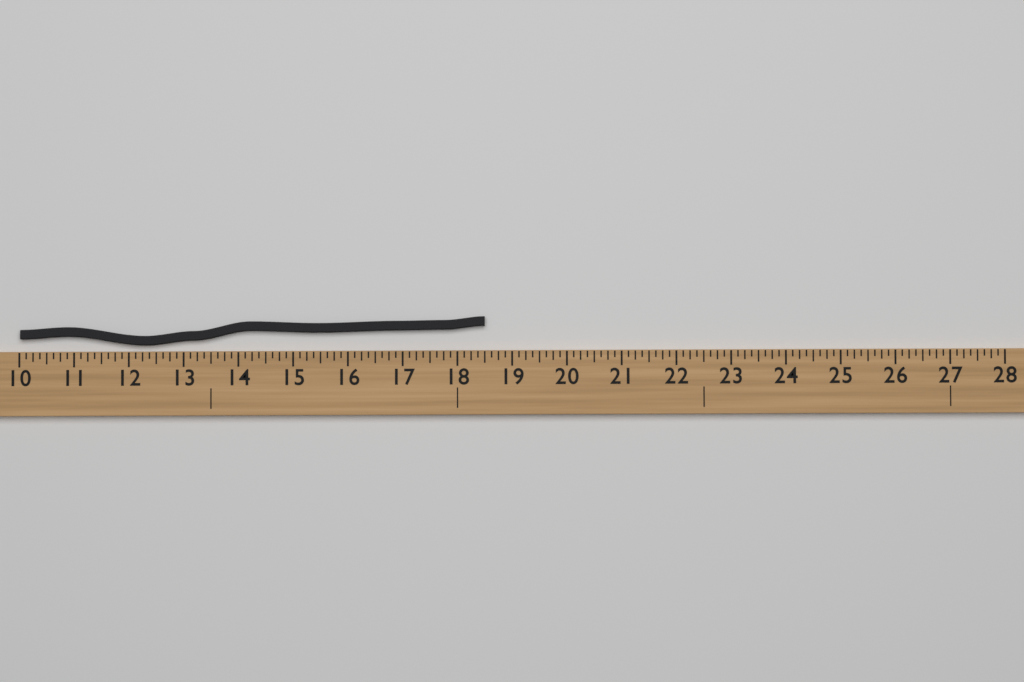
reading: 18.500 (no unit)
